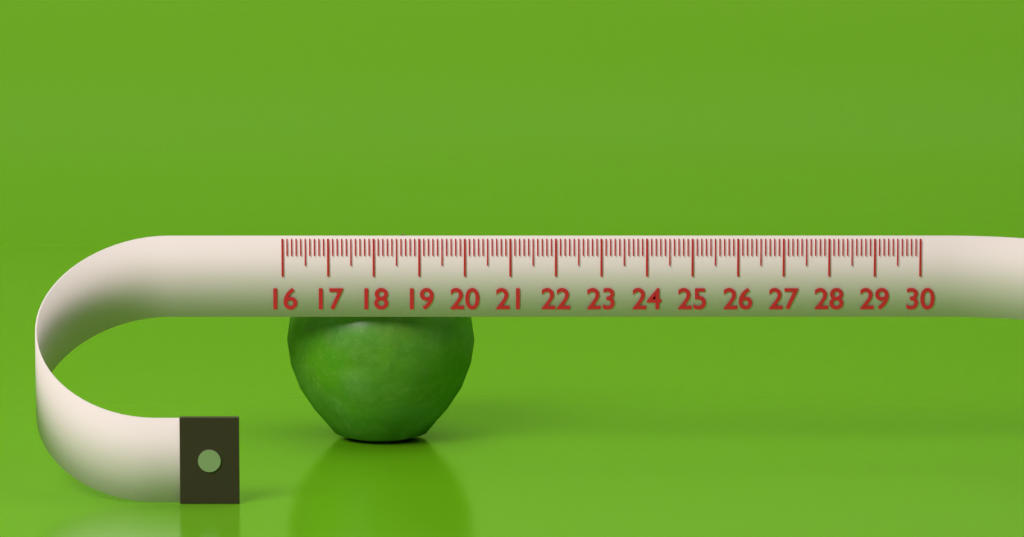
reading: 20.2 (no unit)
